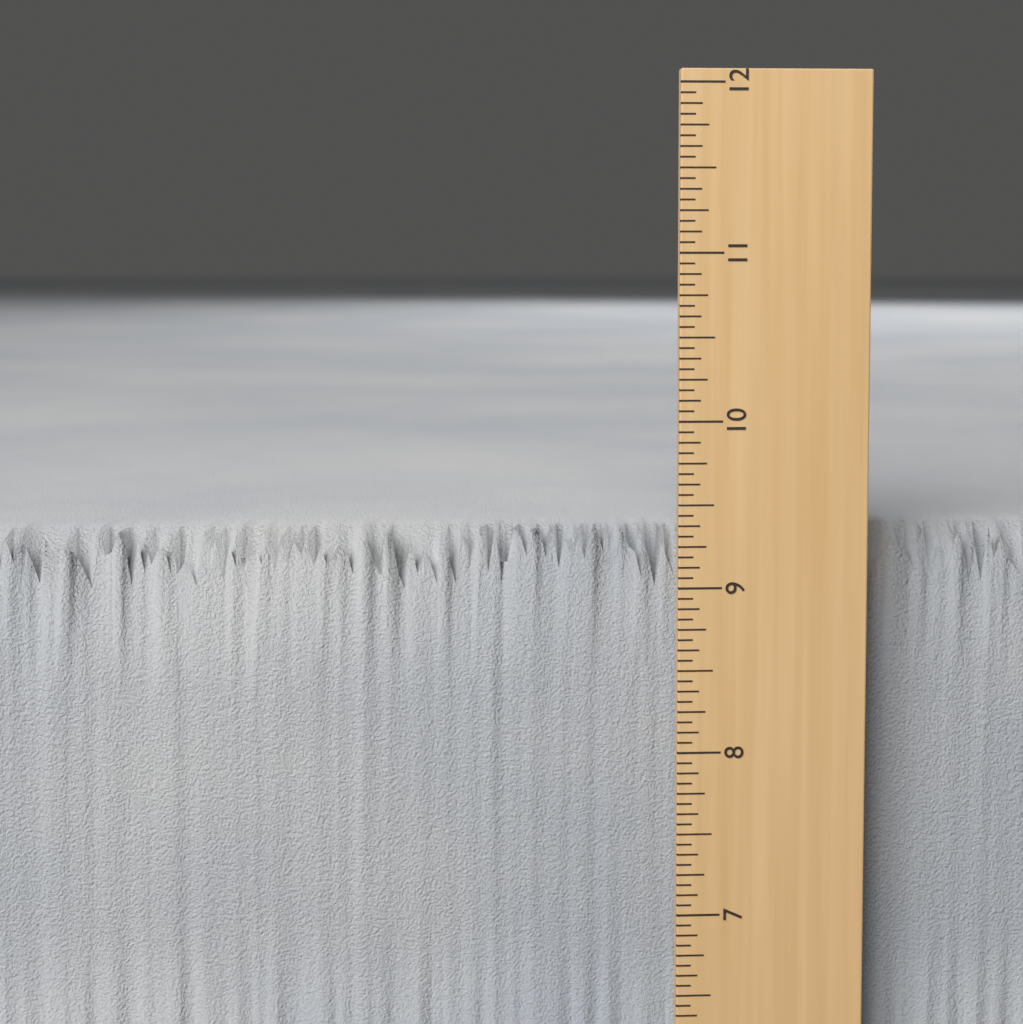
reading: 9.3125 in
